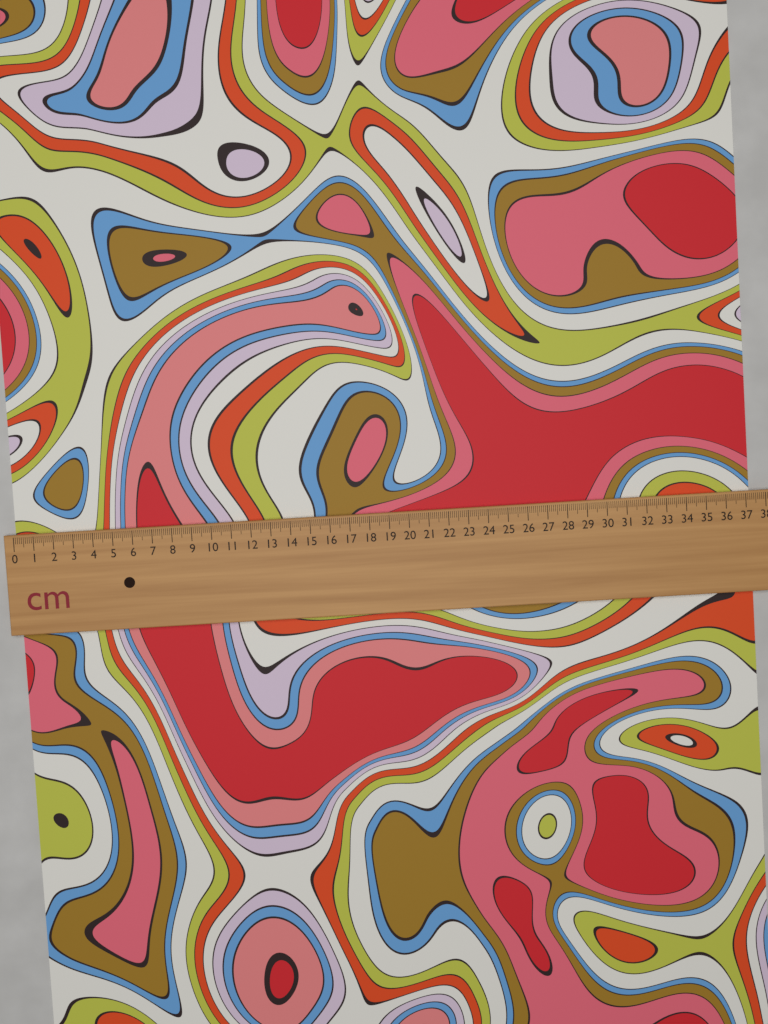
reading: 37.3 cm
